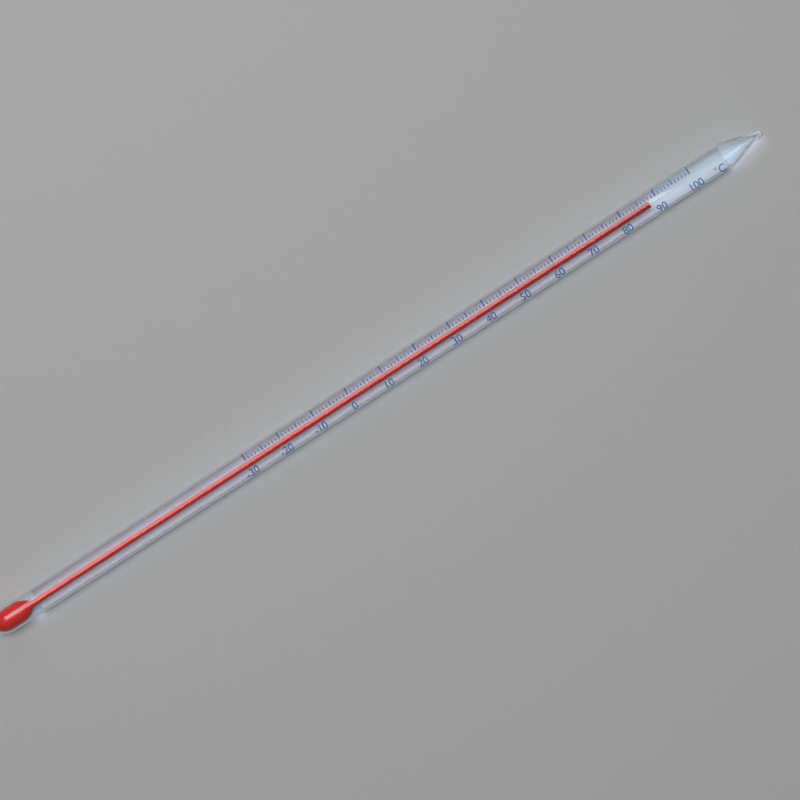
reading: 88 °C
